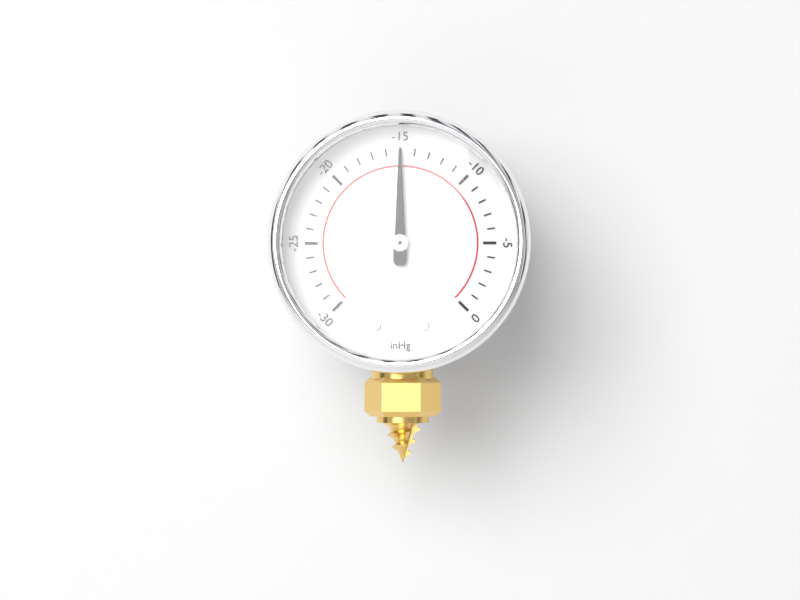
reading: -15 inHg
